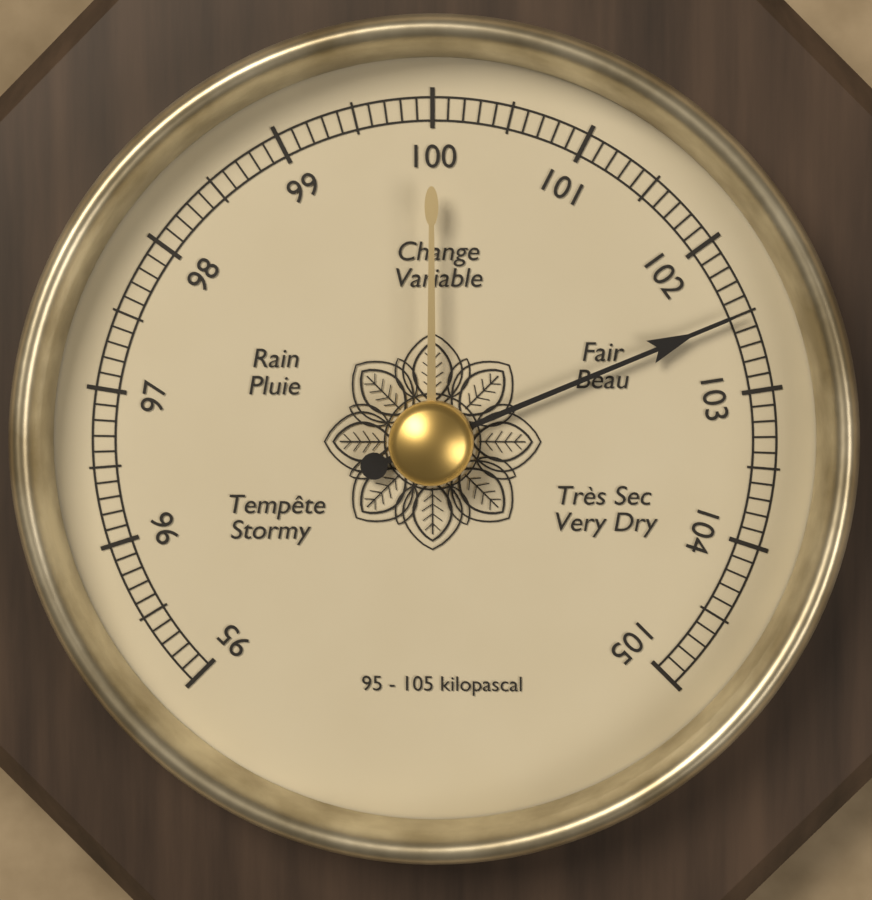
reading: 102.5 kPa
